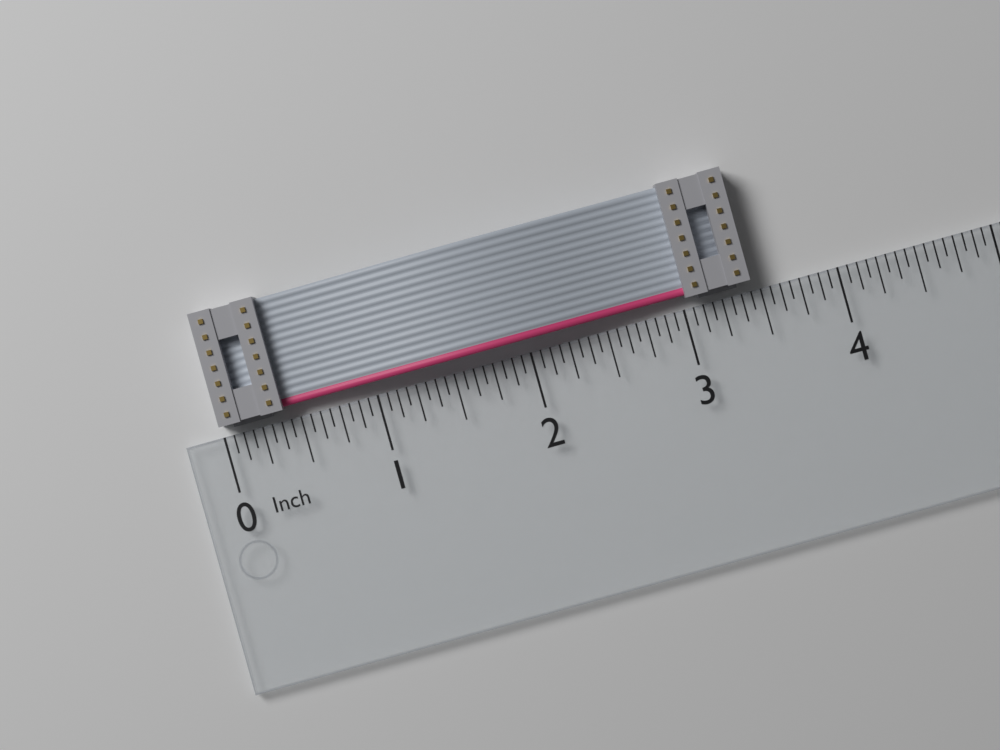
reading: 3.4375 in
